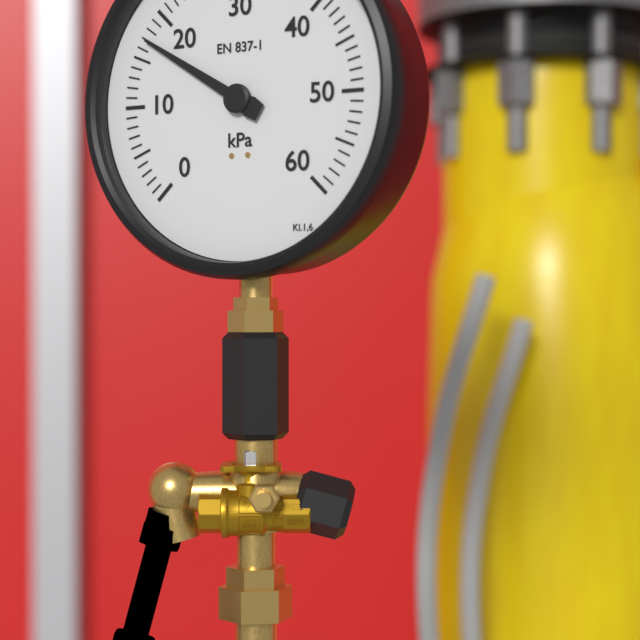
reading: 17 kPa
